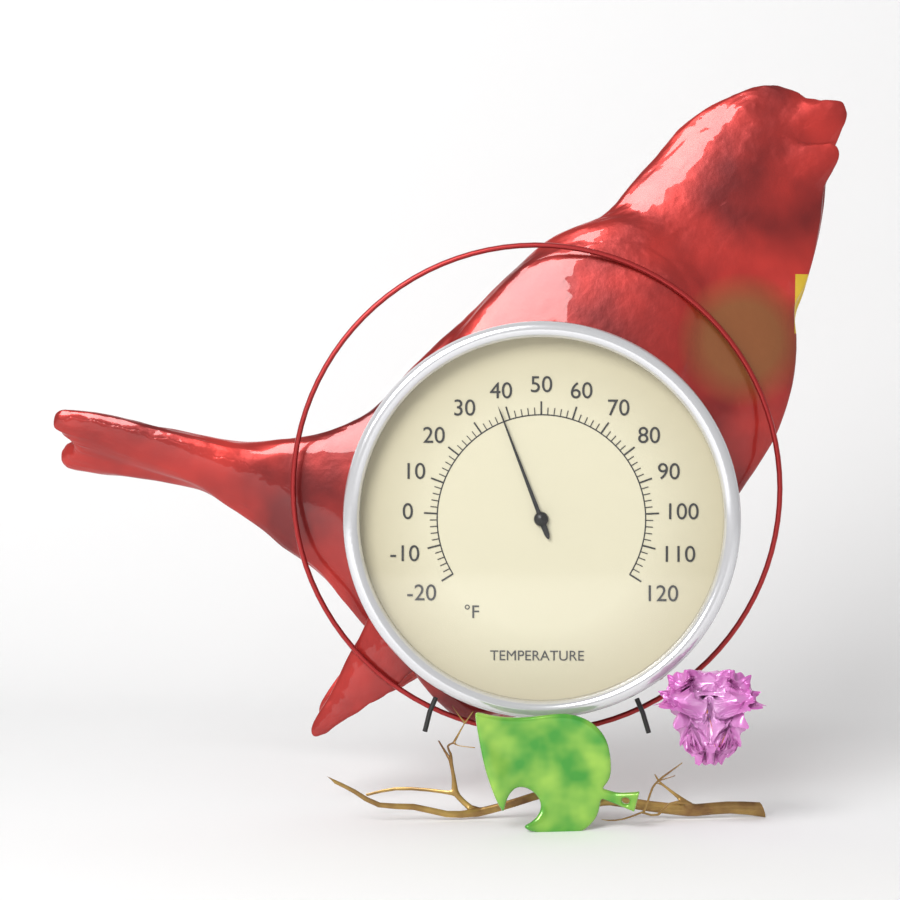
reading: 38 °F
